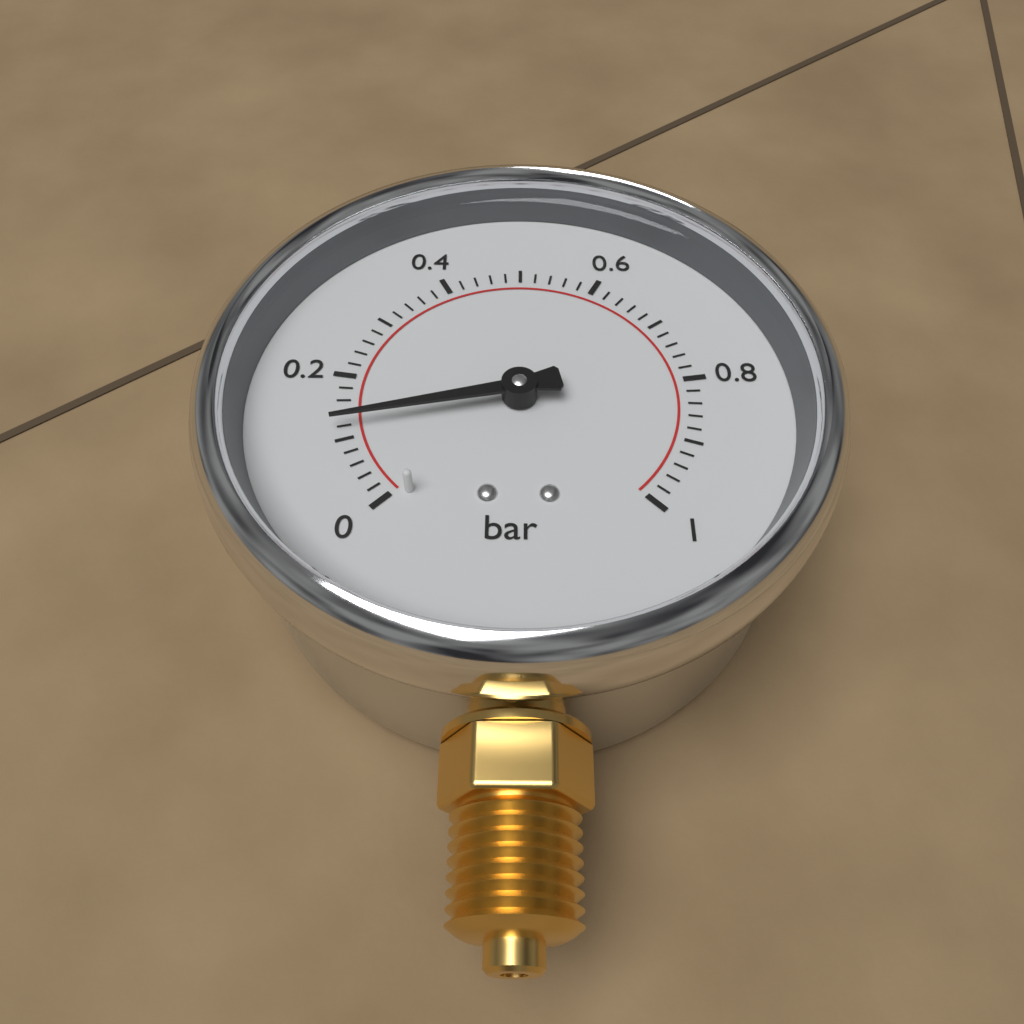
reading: 0.12 bar
